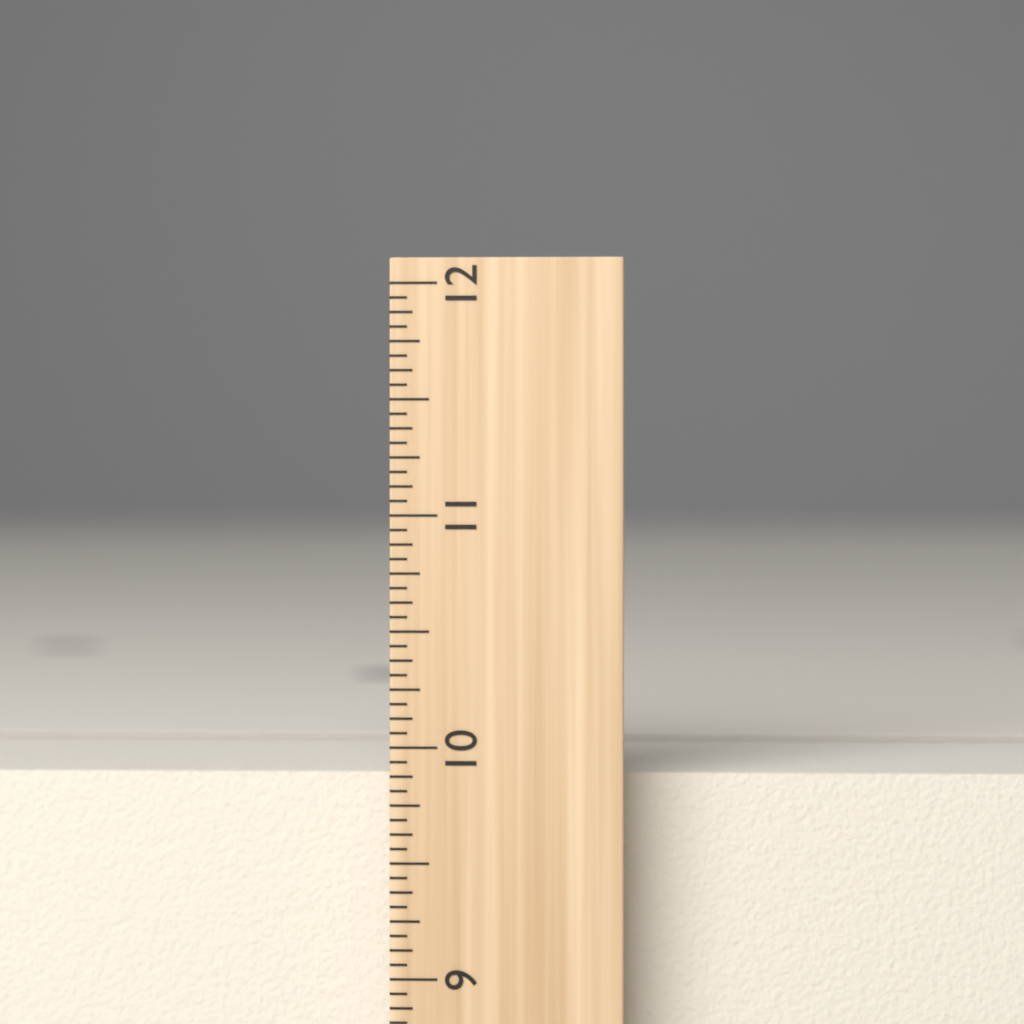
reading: 9.8750 inch
